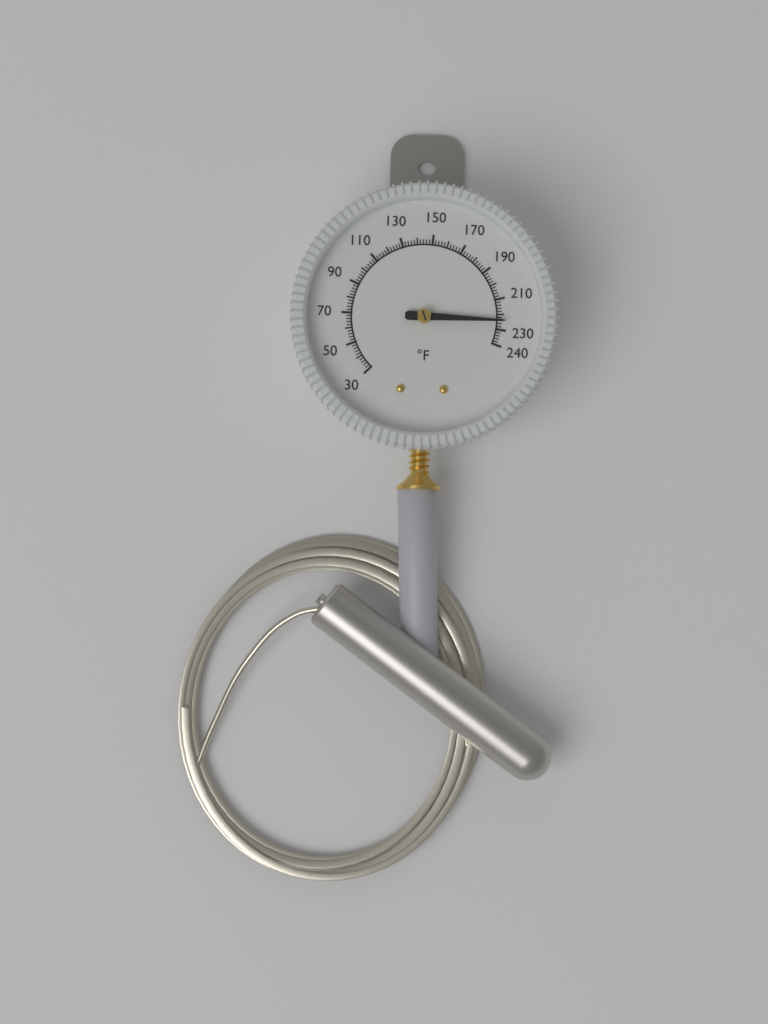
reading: 224 °F
